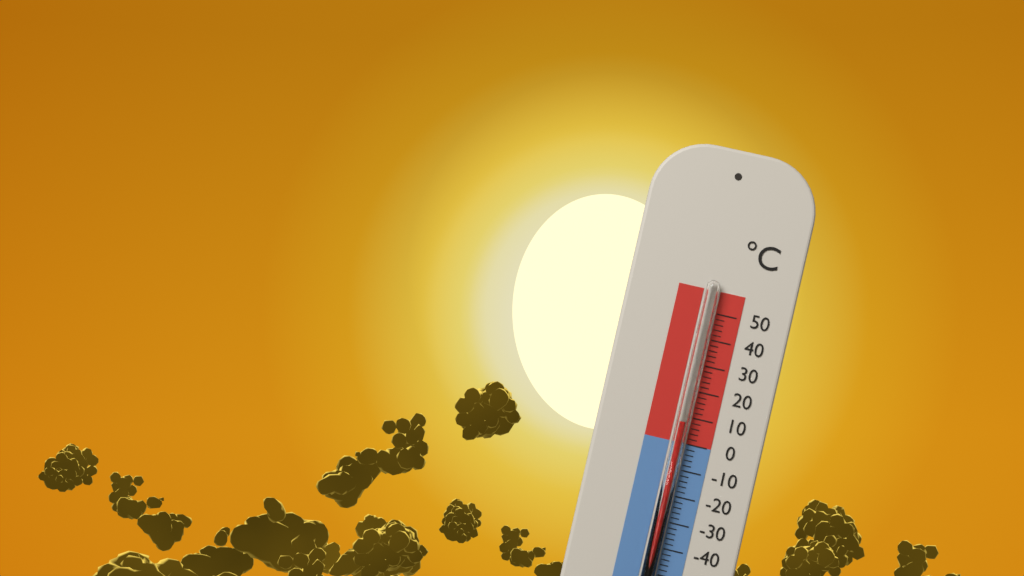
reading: 8 °C
